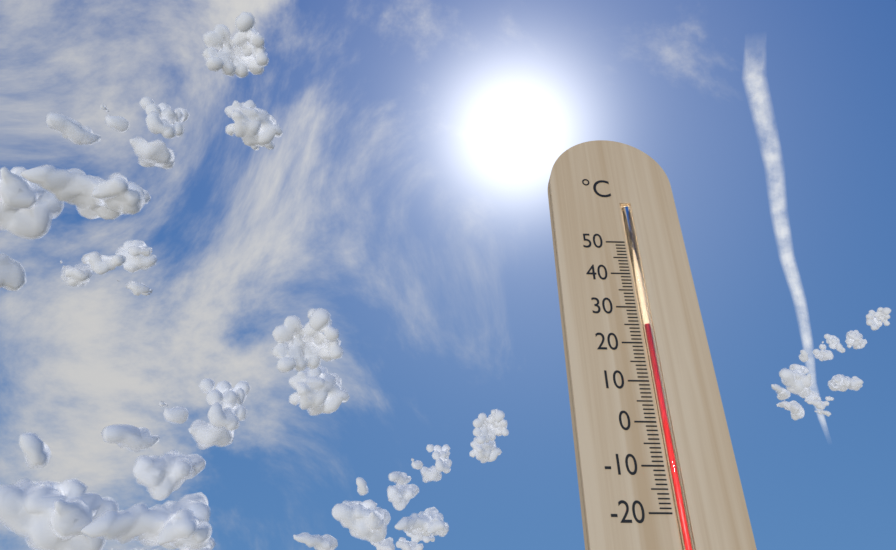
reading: 25 °C
